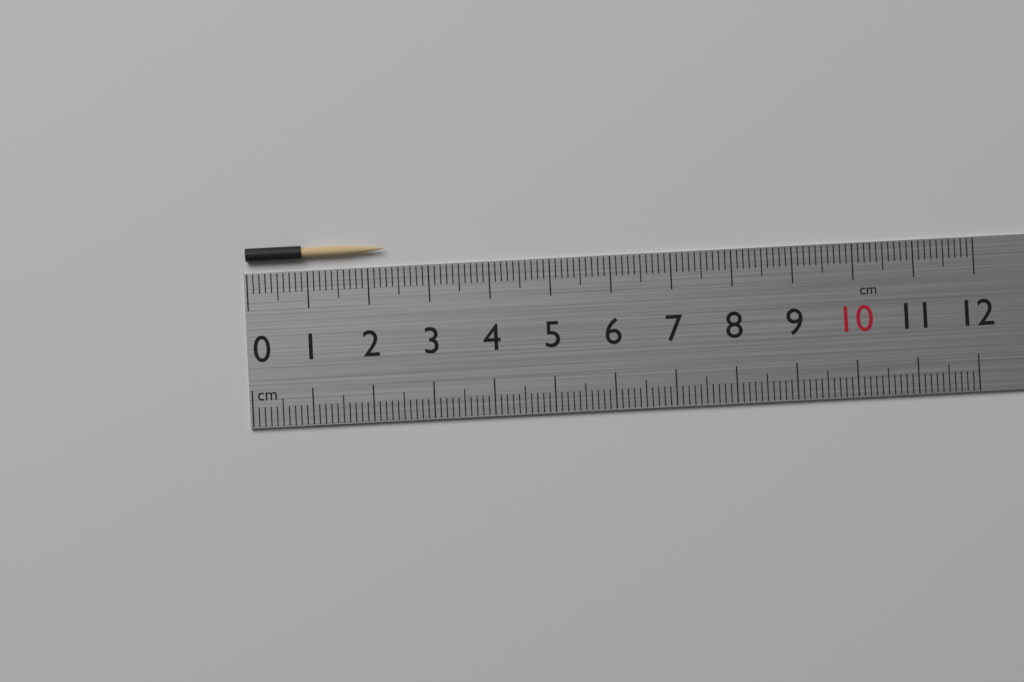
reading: 2.3 cm
